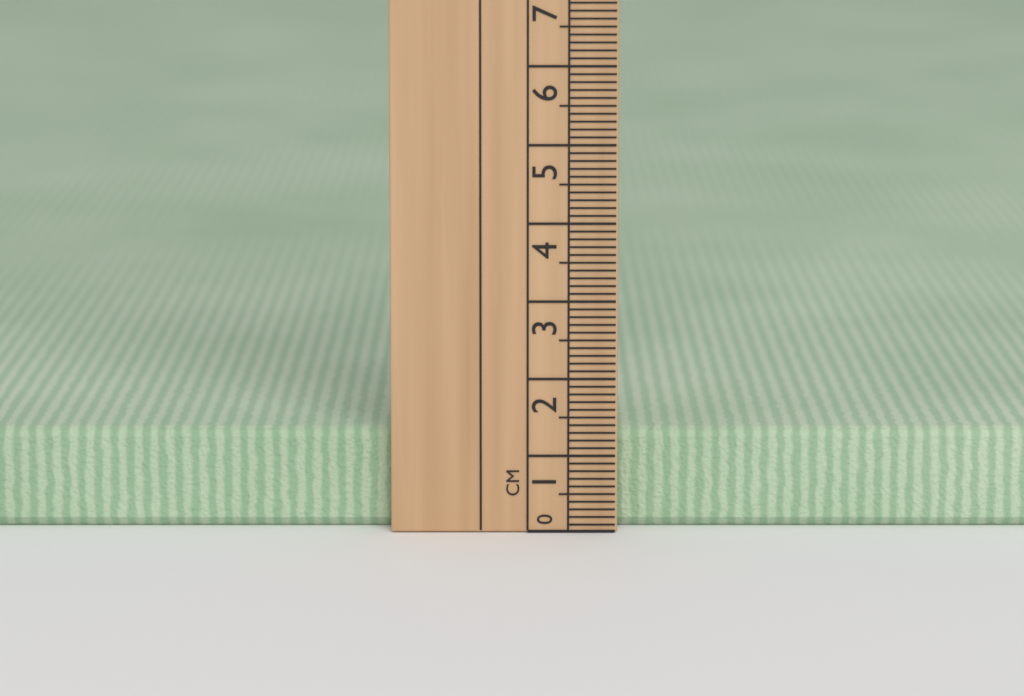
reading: 1.3 cm
